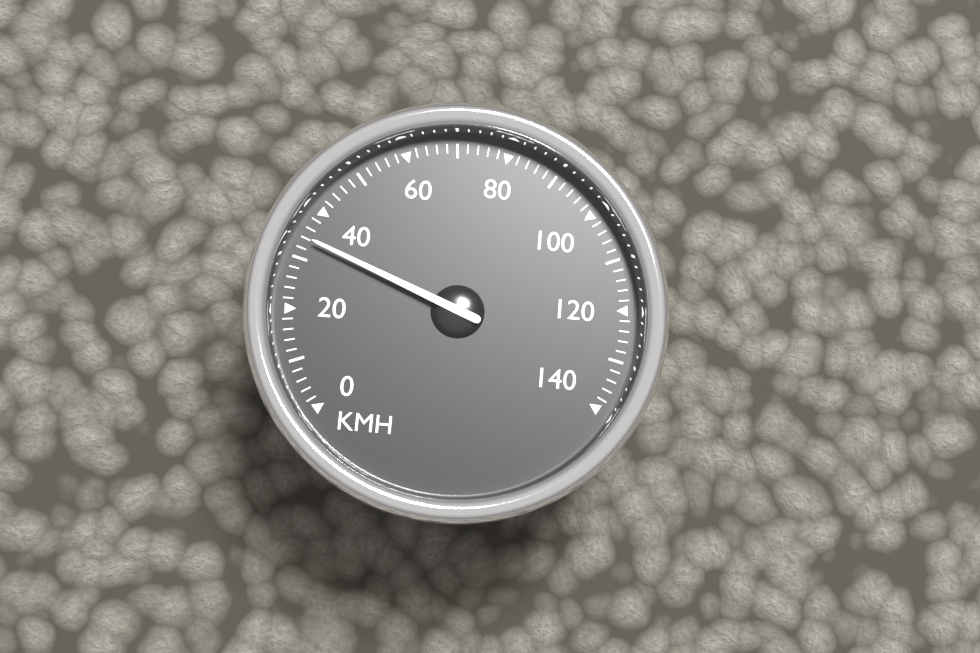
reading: 34 km/h
